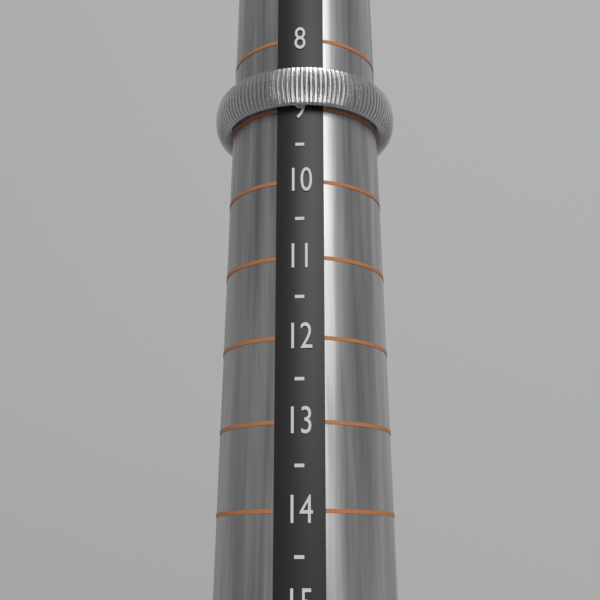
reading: 9.0 (no unit)
